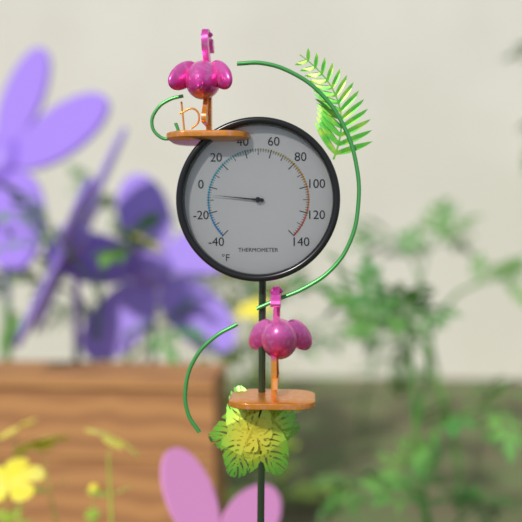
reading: -6 °F
